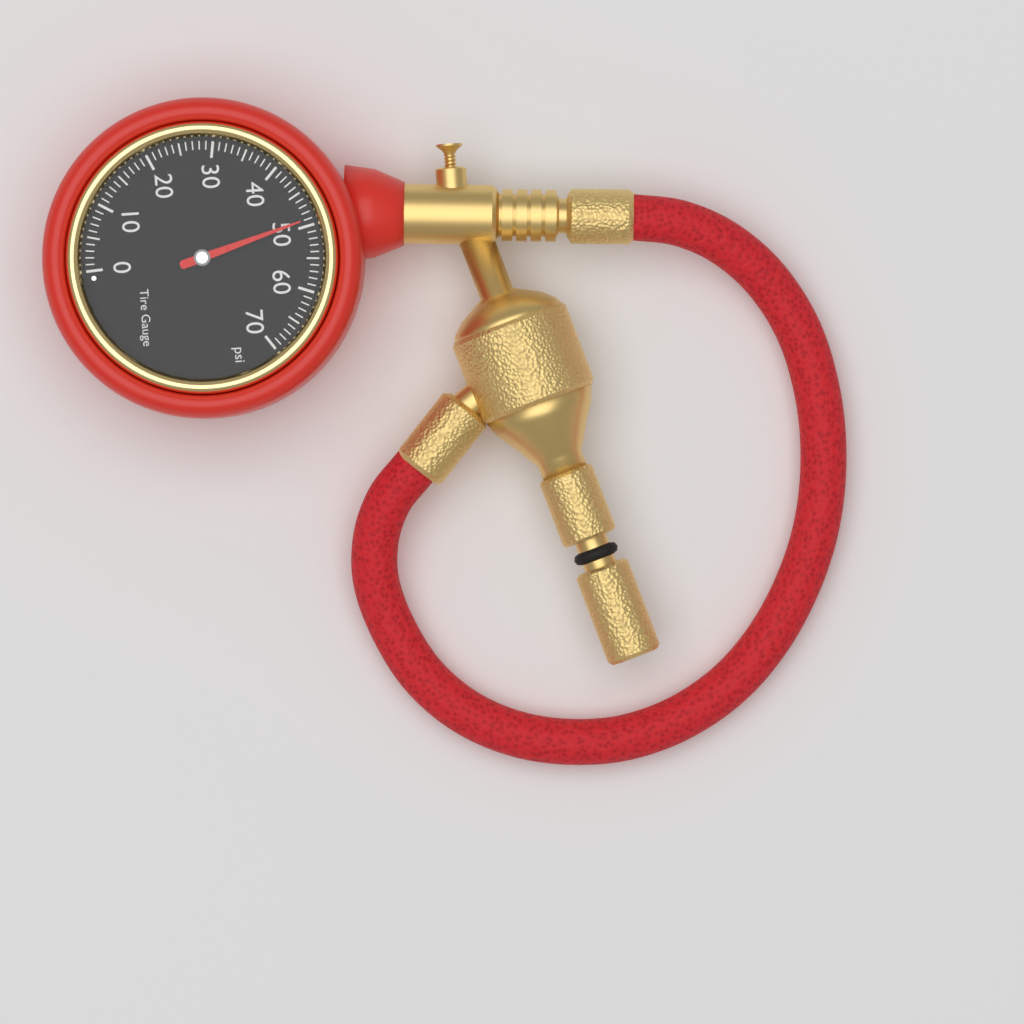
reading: 49 psi
